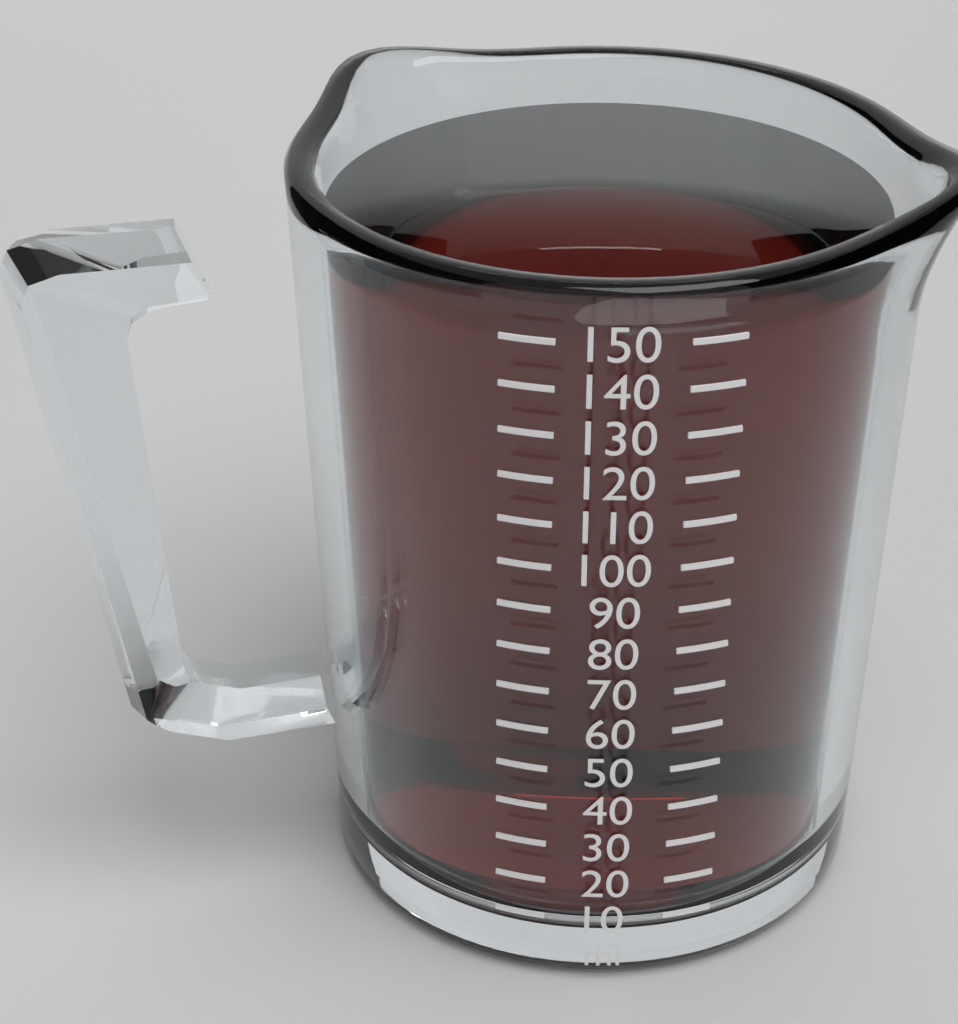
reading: 150 ml
